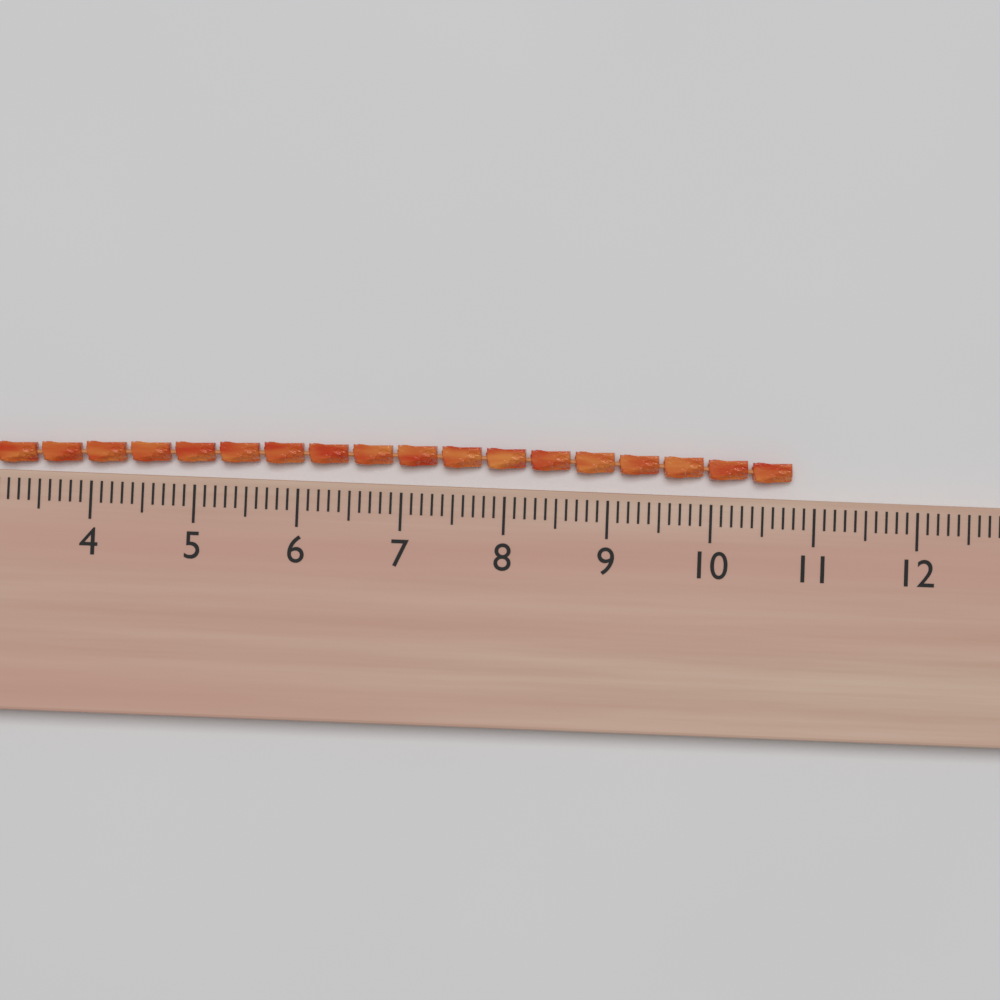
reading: 10.8 (no unit)
